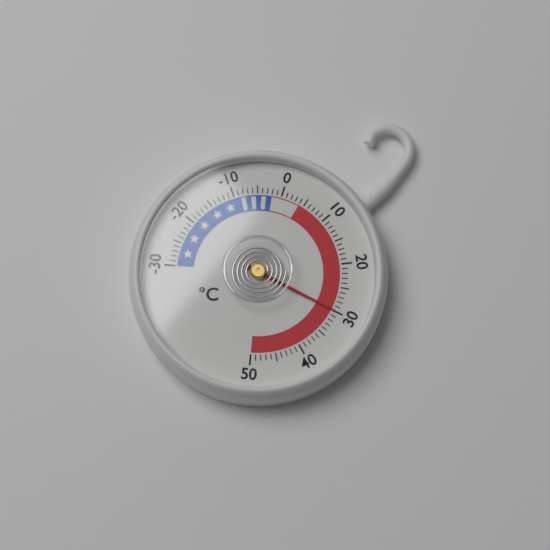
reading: 30 °C
